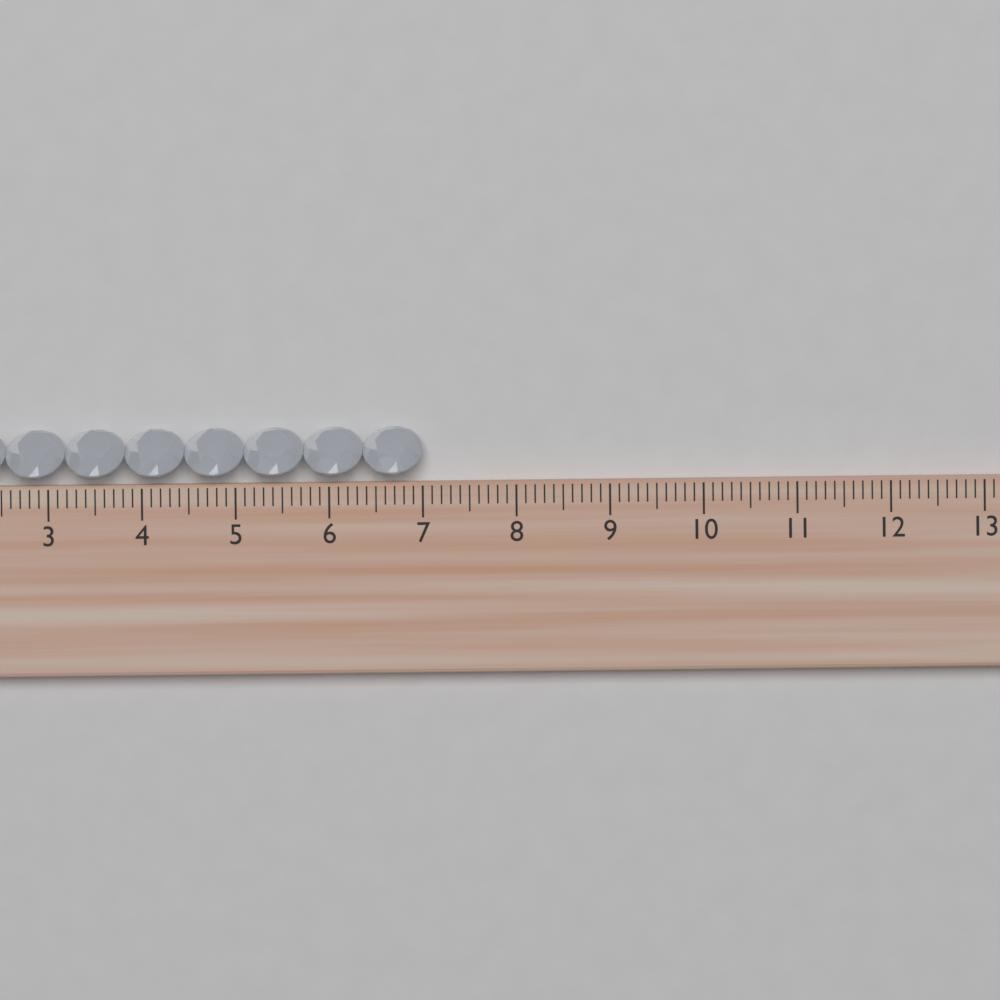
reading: 7.0 cm
